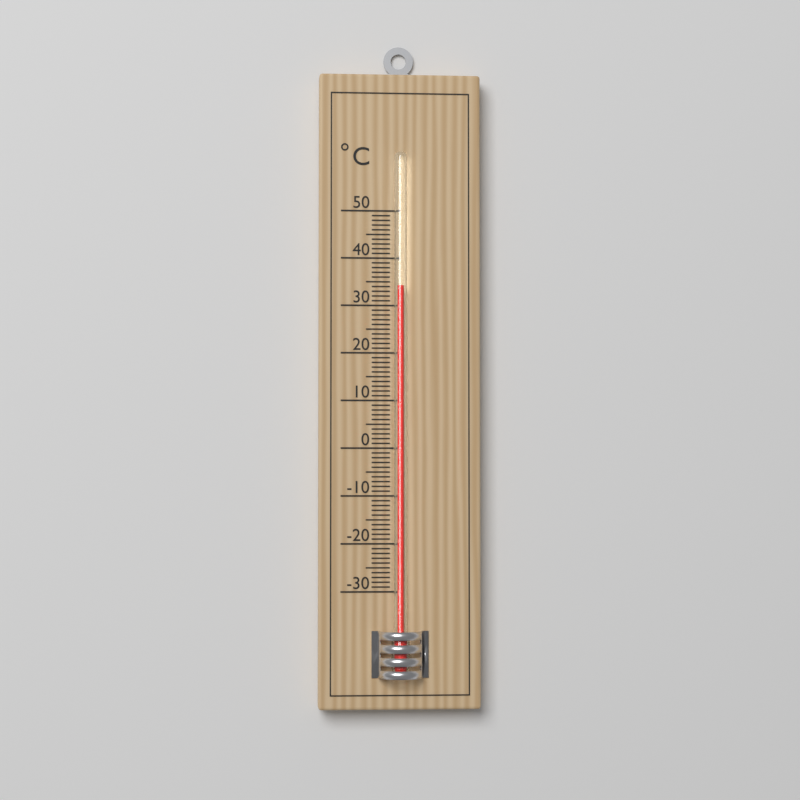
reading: 34 °C
